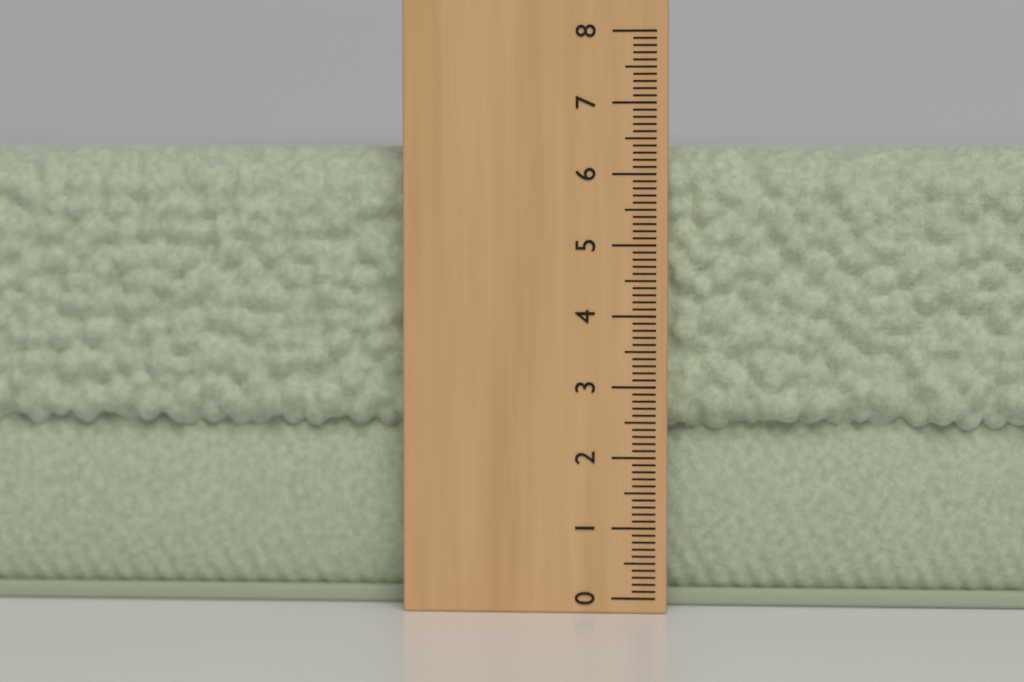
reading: 6.4 (no unit)
